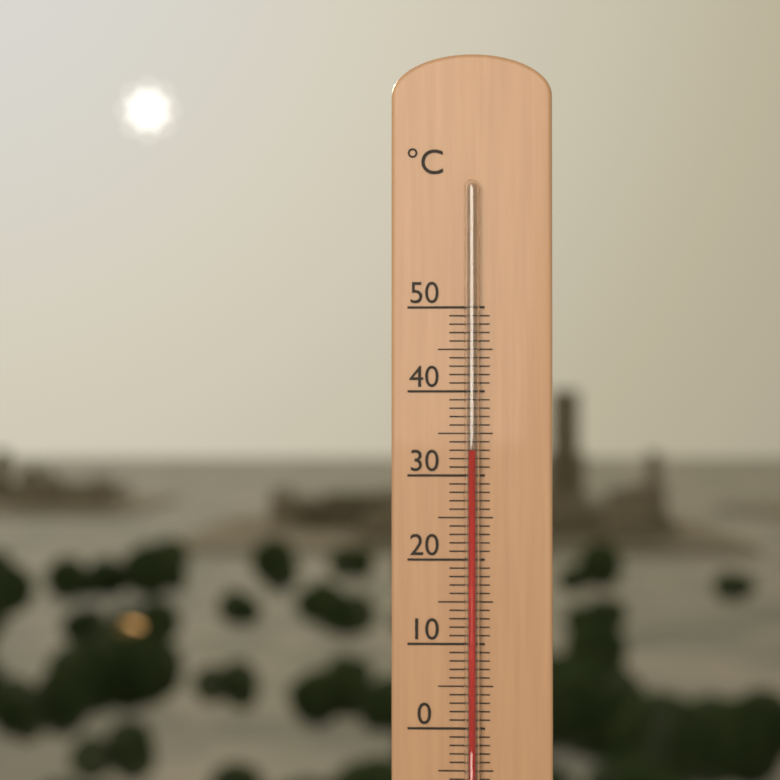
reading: 33 °C
